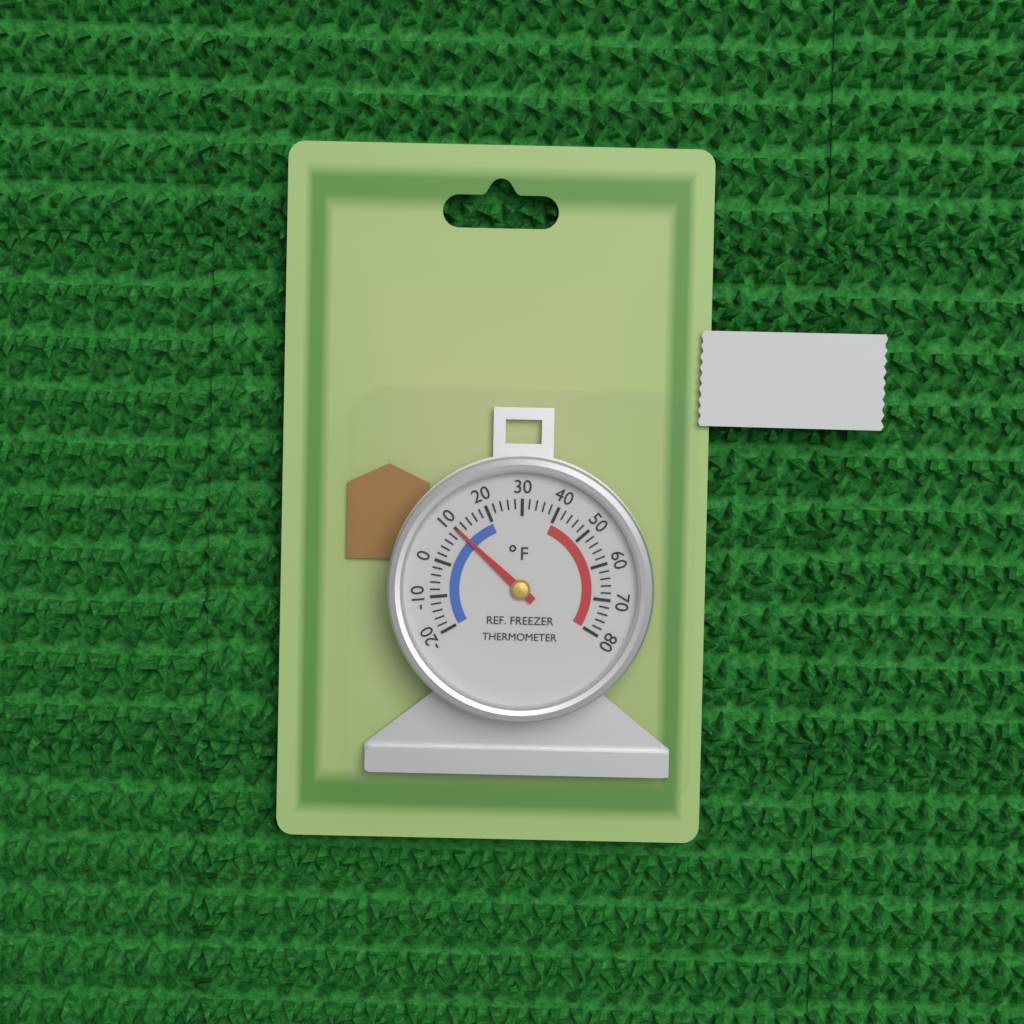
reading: 10 °F
